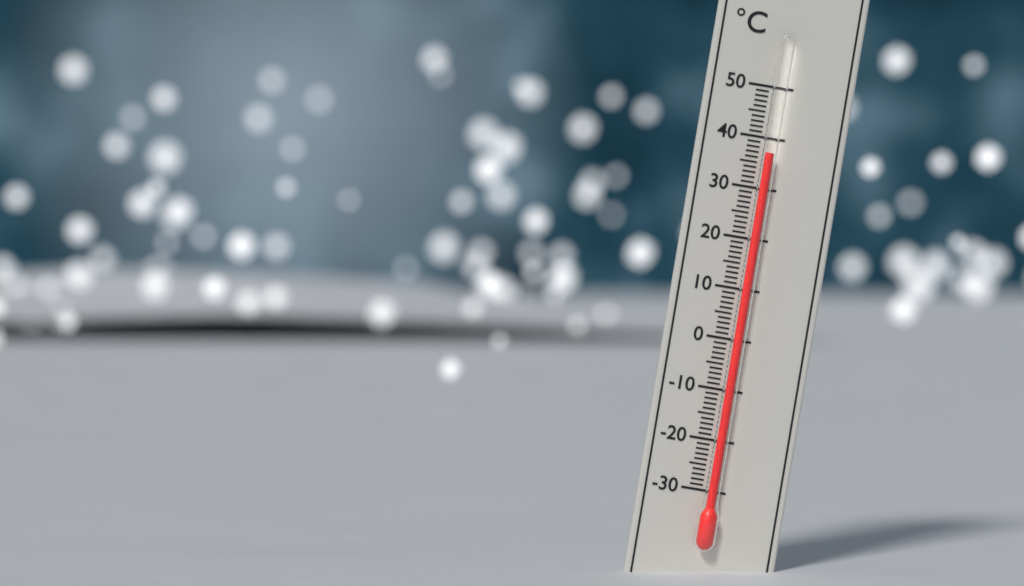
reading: 37 °C
